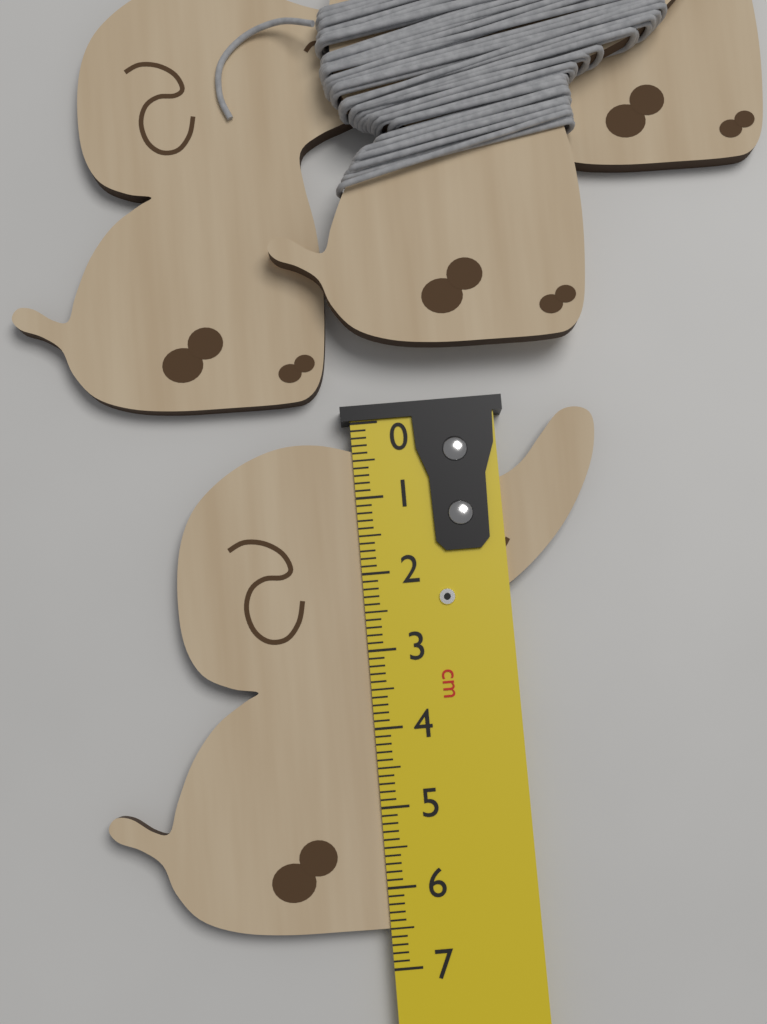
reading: 6.5 cm
